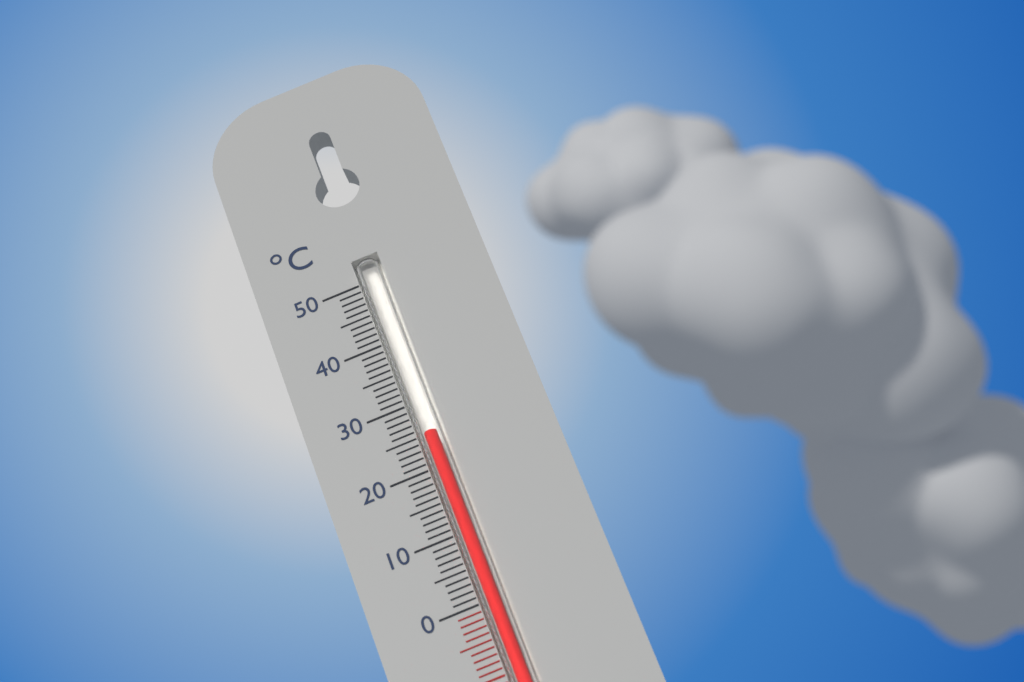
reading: 25 °C
